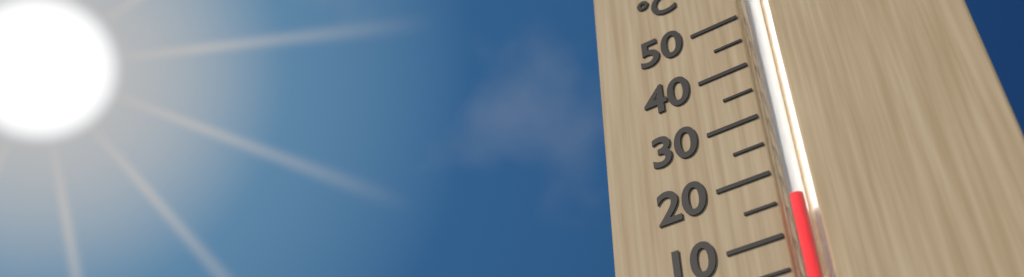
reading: 15 °C
